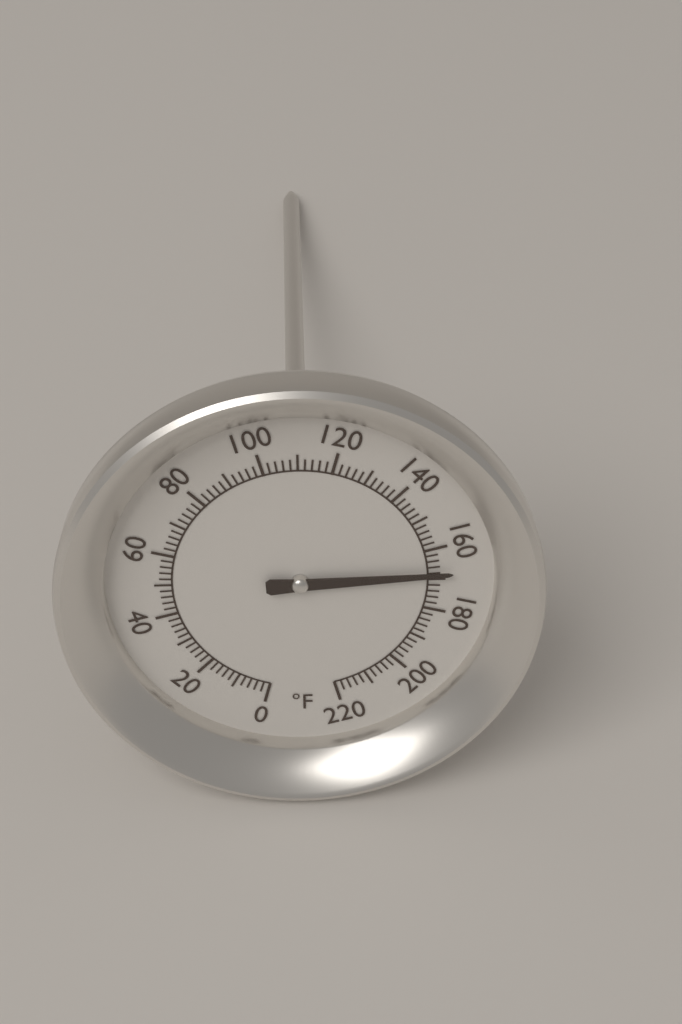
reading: 168 °F
